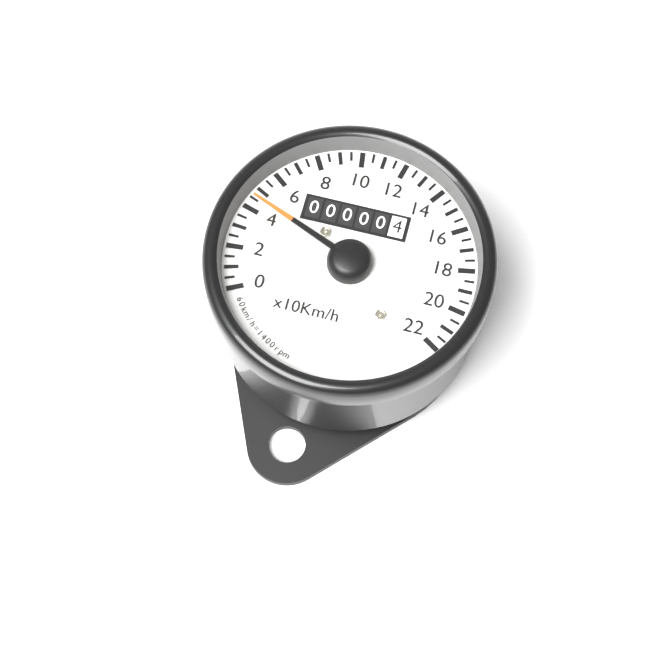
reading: 4.5 x10 km/h
